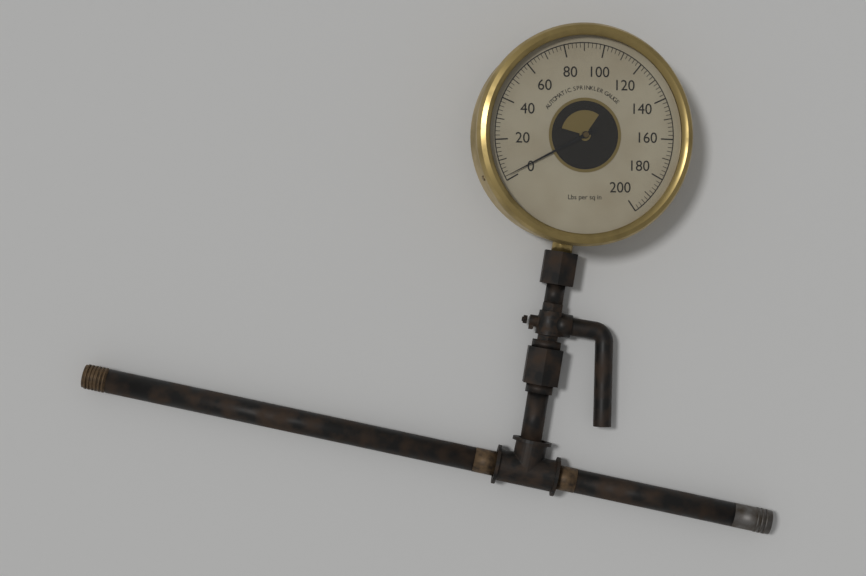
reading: 2 psi
